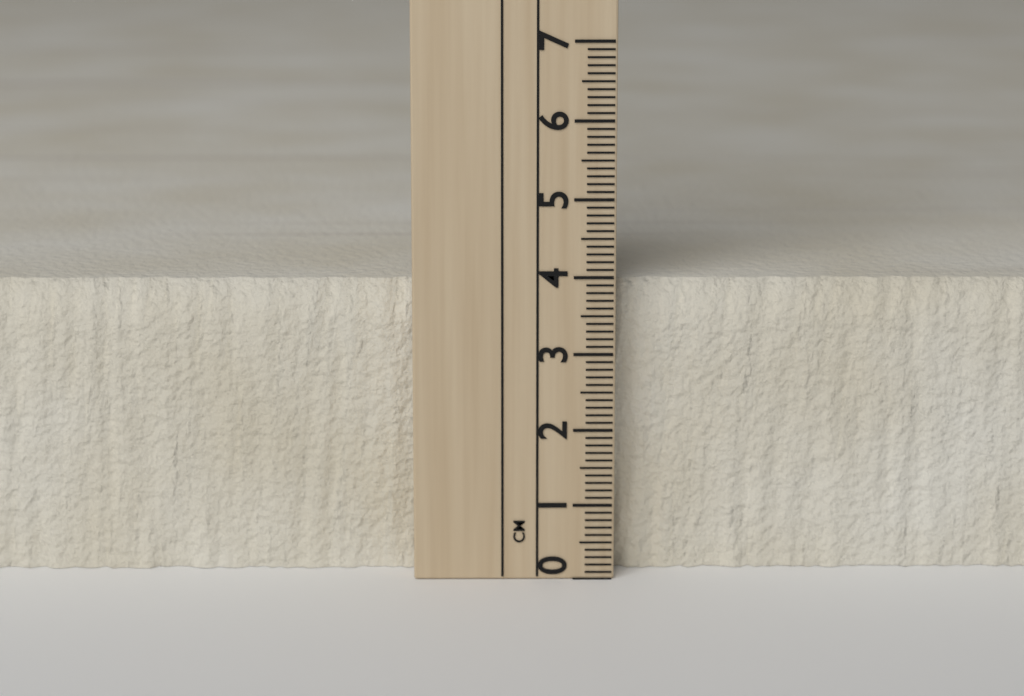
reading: 3.9 cm
